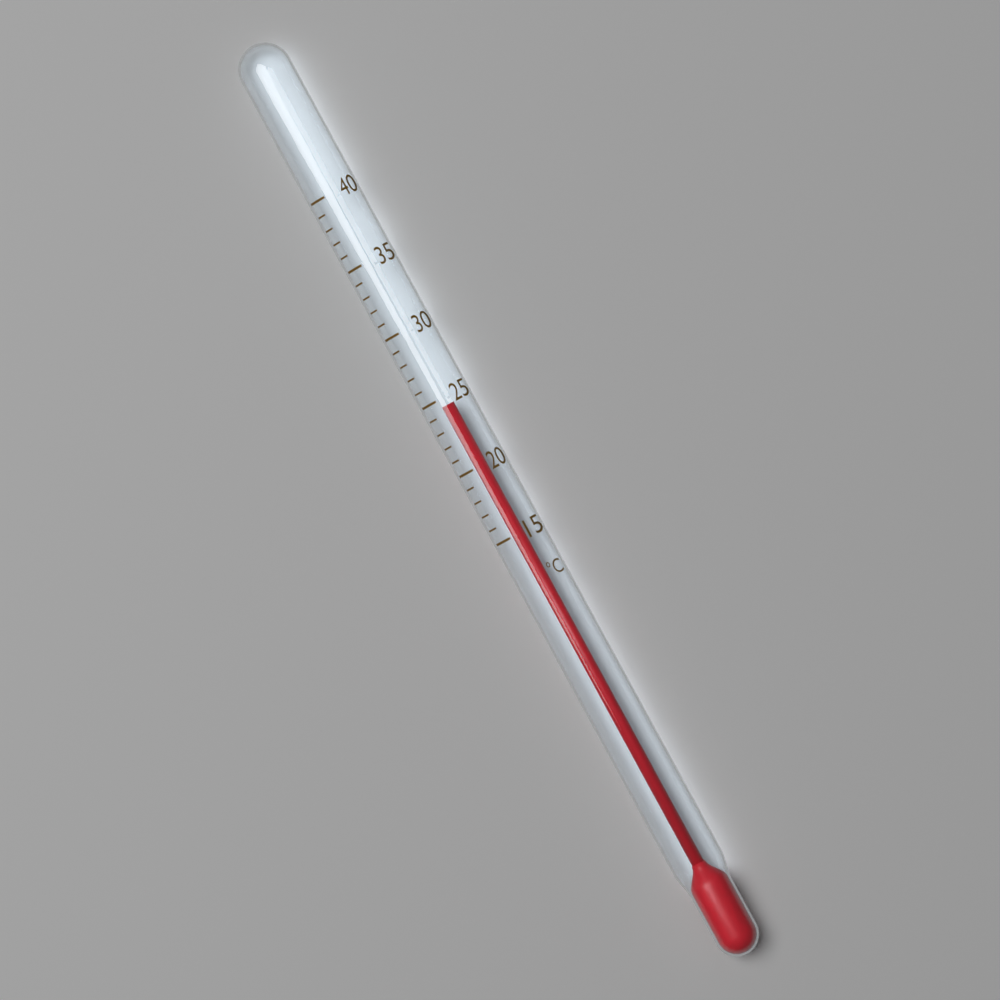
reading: 24.5 °C
